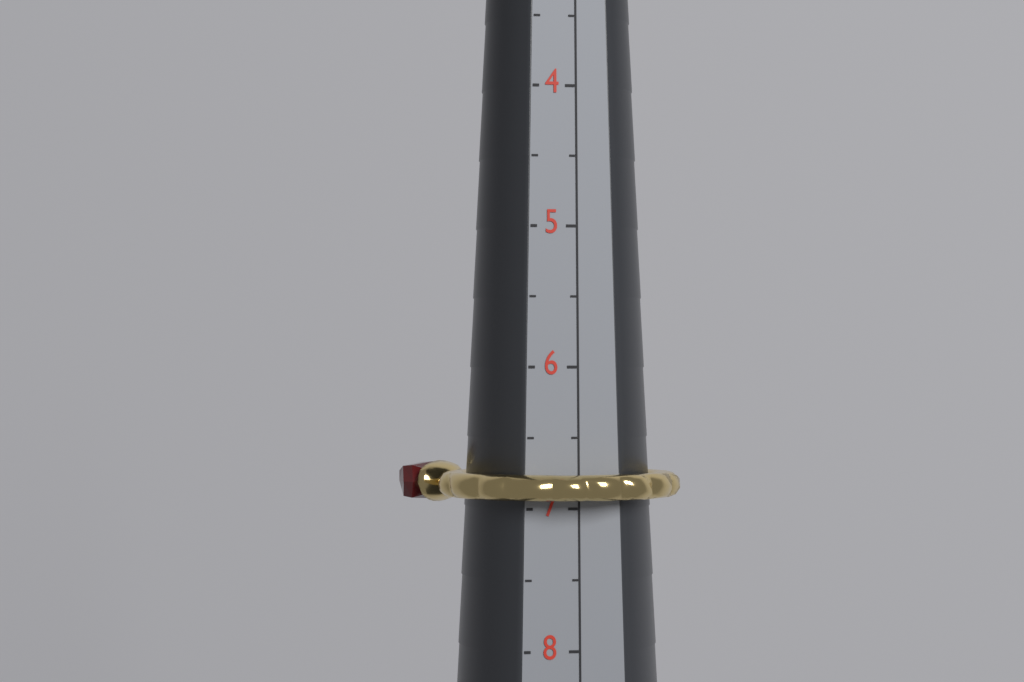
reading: 7.0 (no unit)
